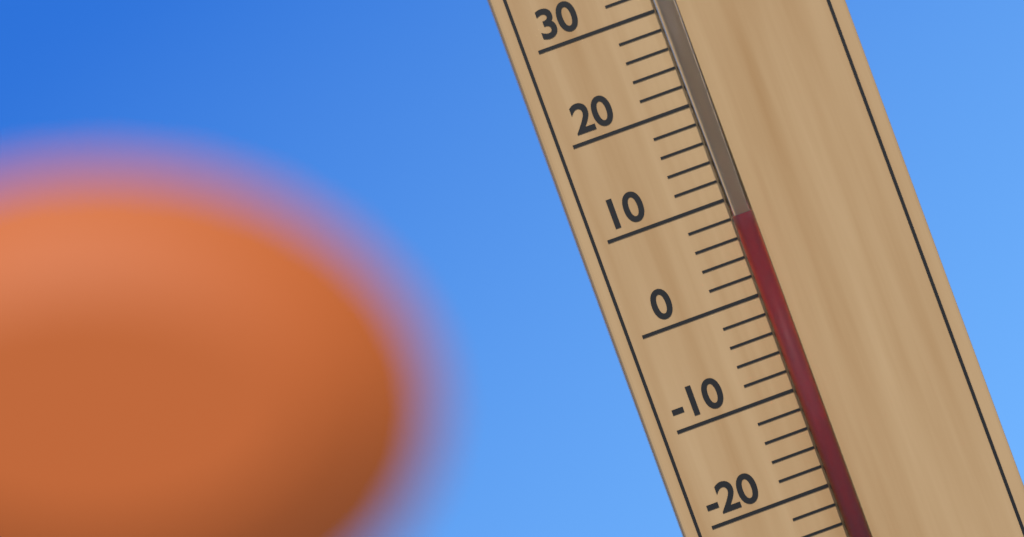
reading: 8 °C
